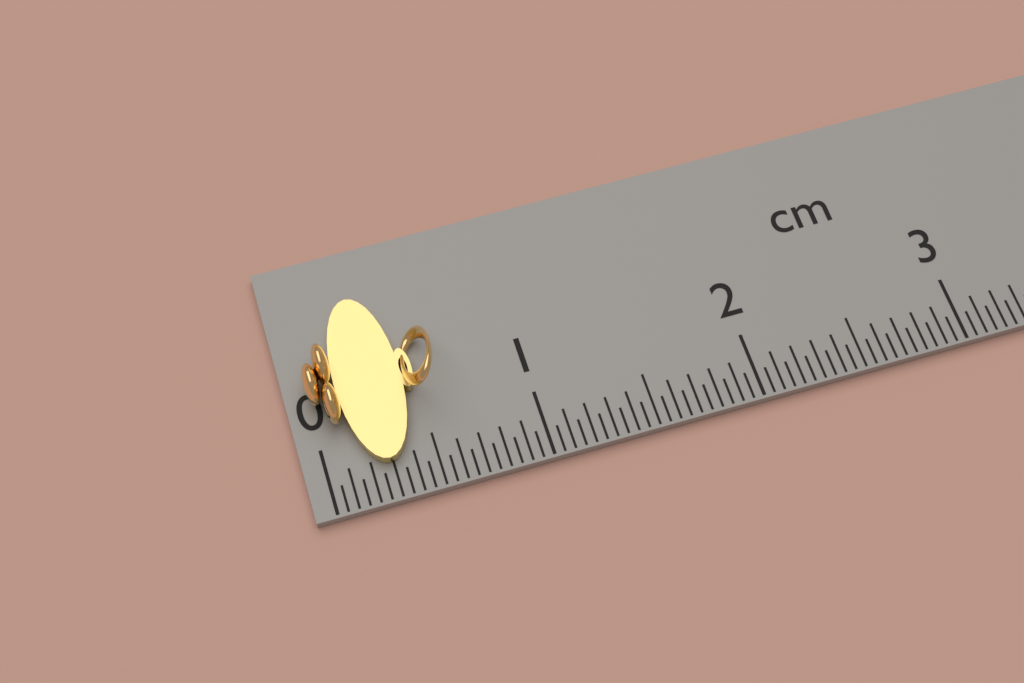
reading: 0.60 cm
